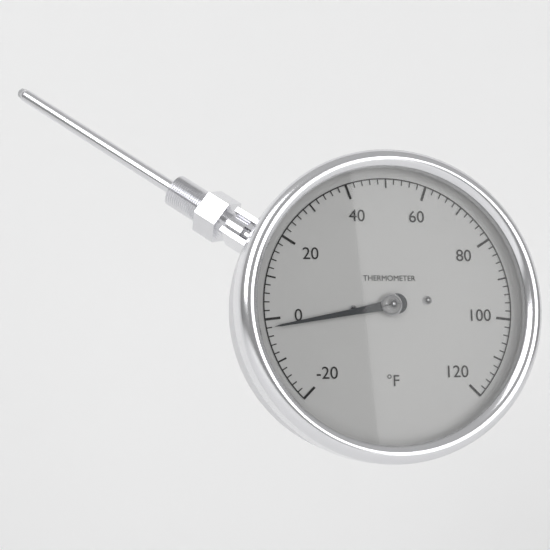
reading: -2 °F
